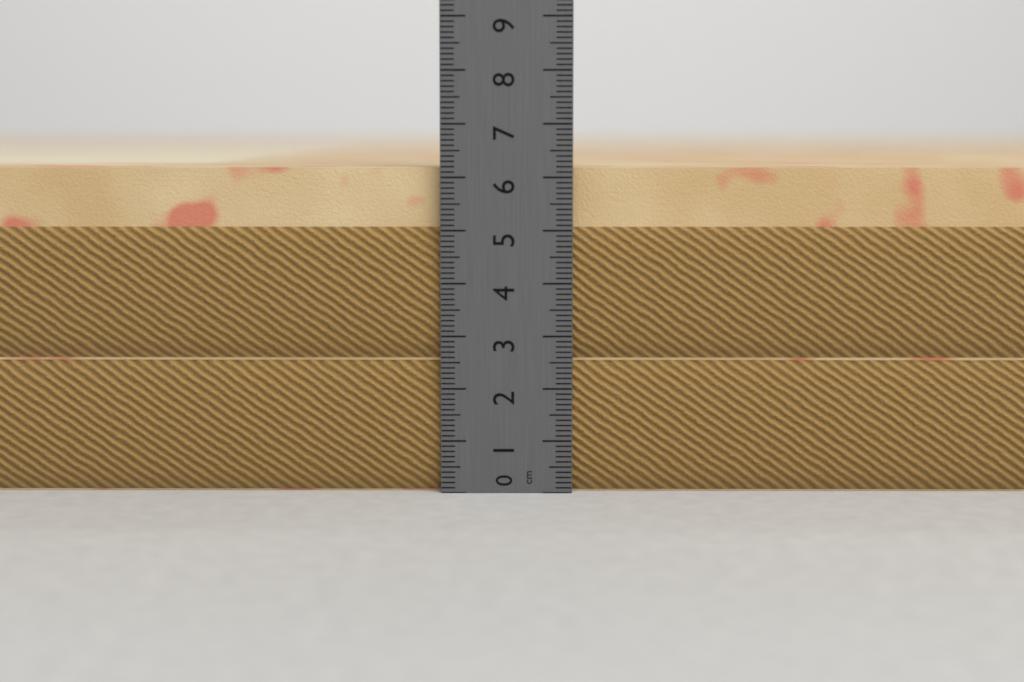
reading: 6.2 cm
